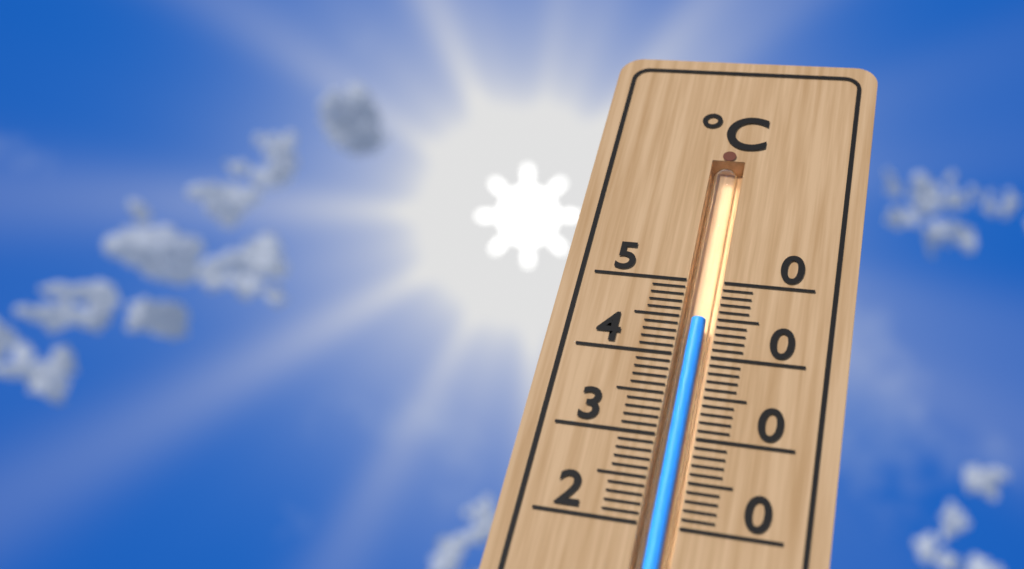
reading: 45 °C
